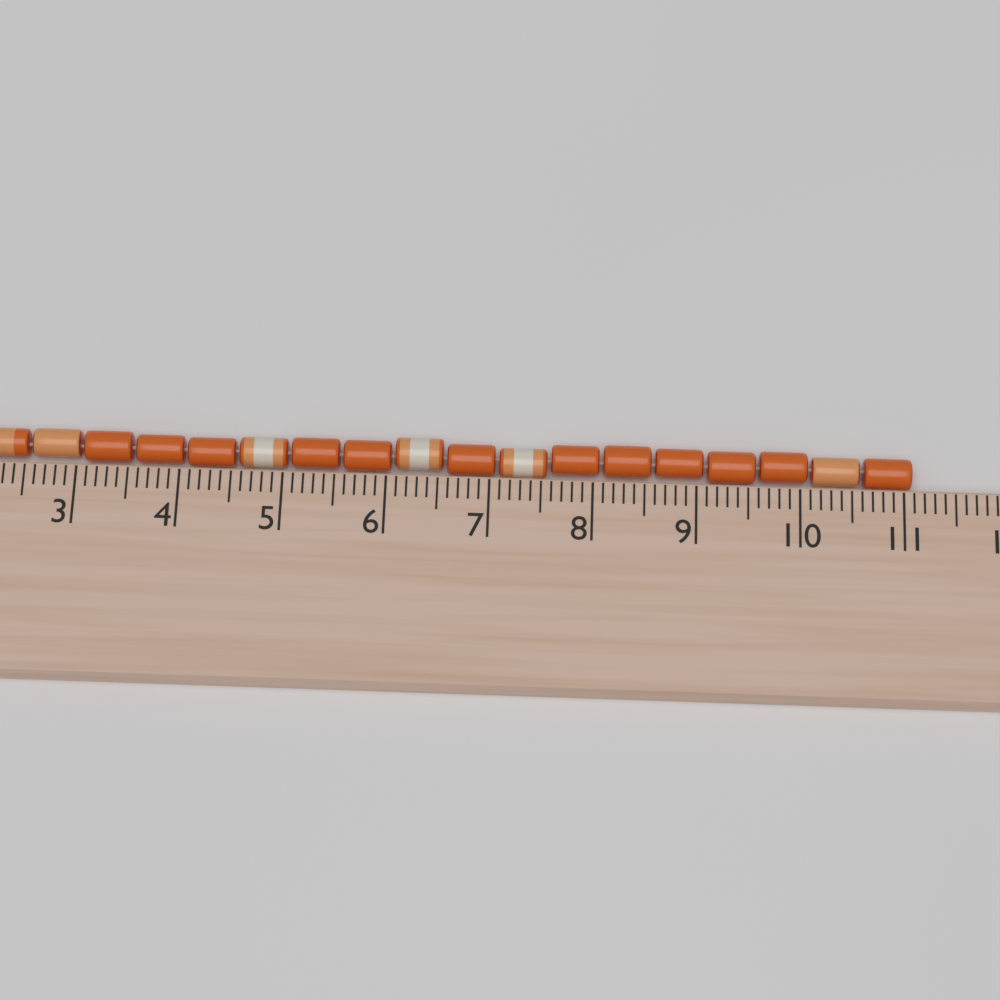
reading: 11.1 cm
